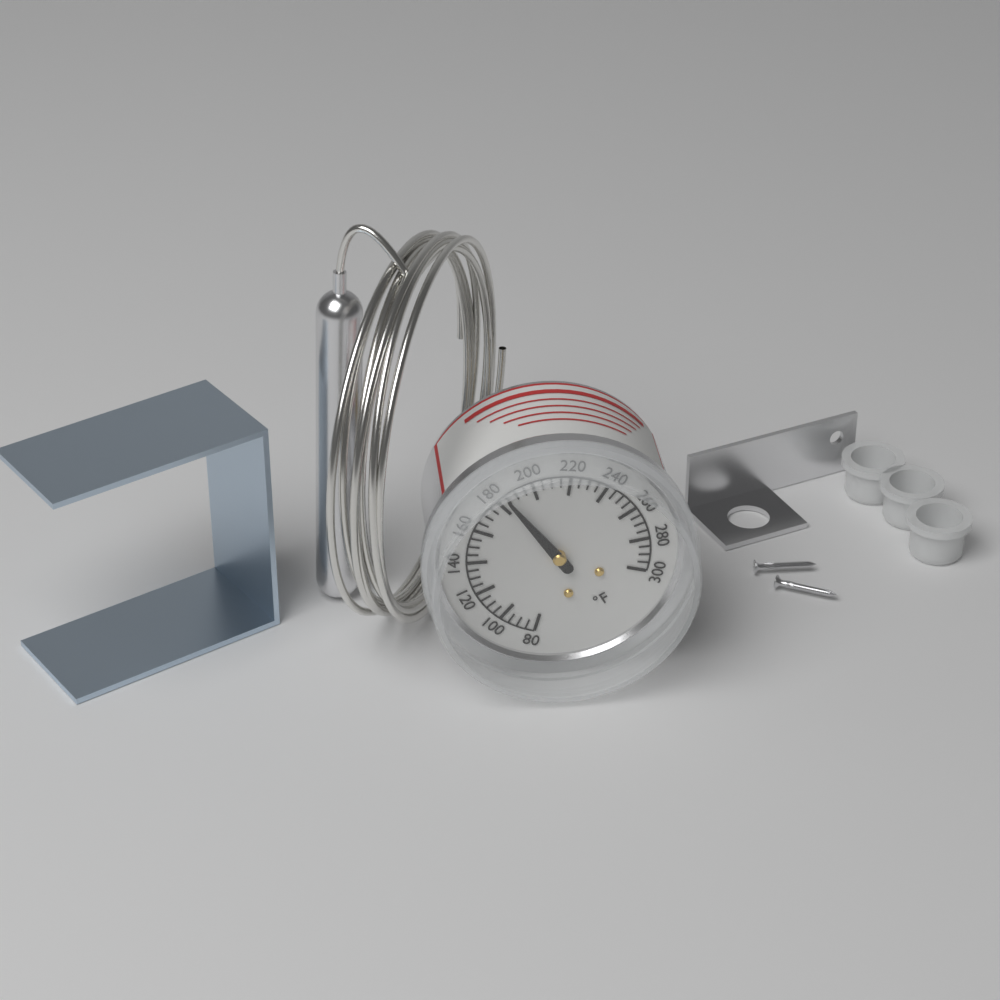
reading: 185 °F
